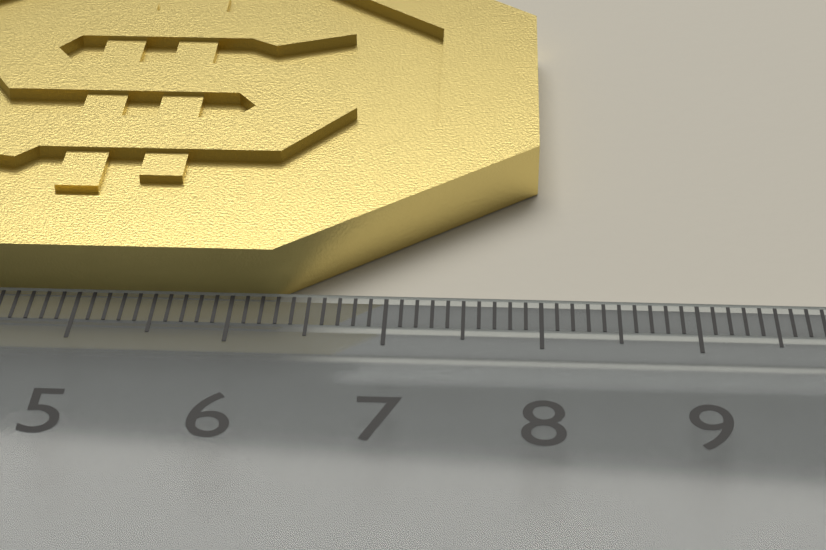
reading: 8.0 cm
